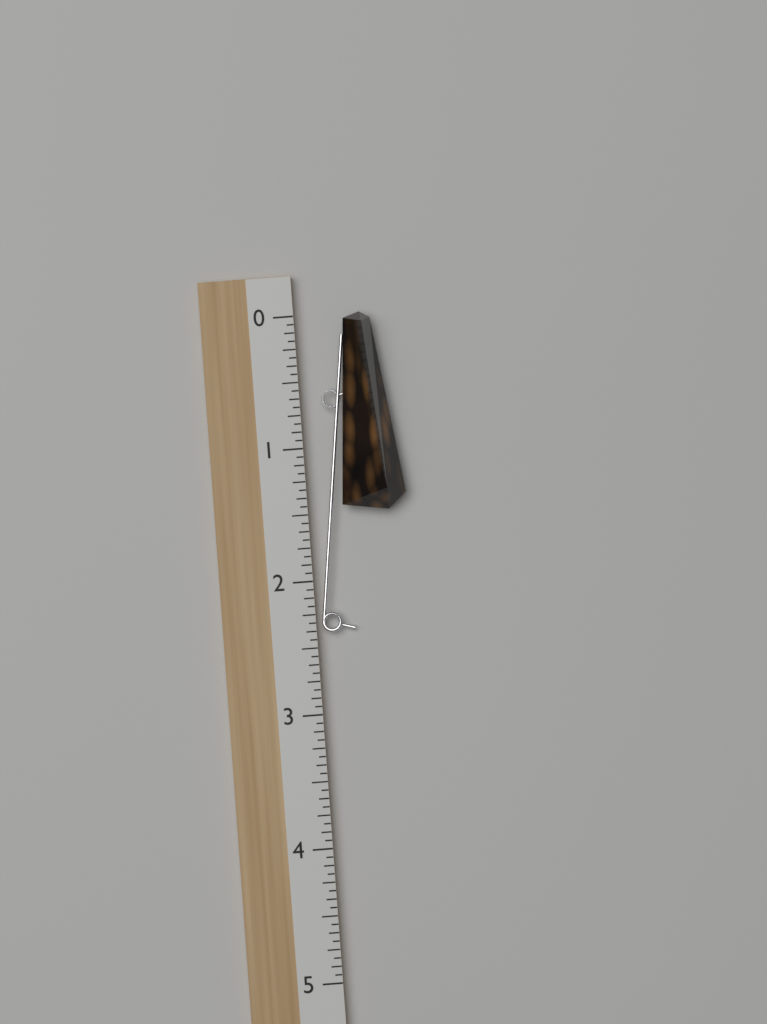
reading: 1.5000 (no unit)
